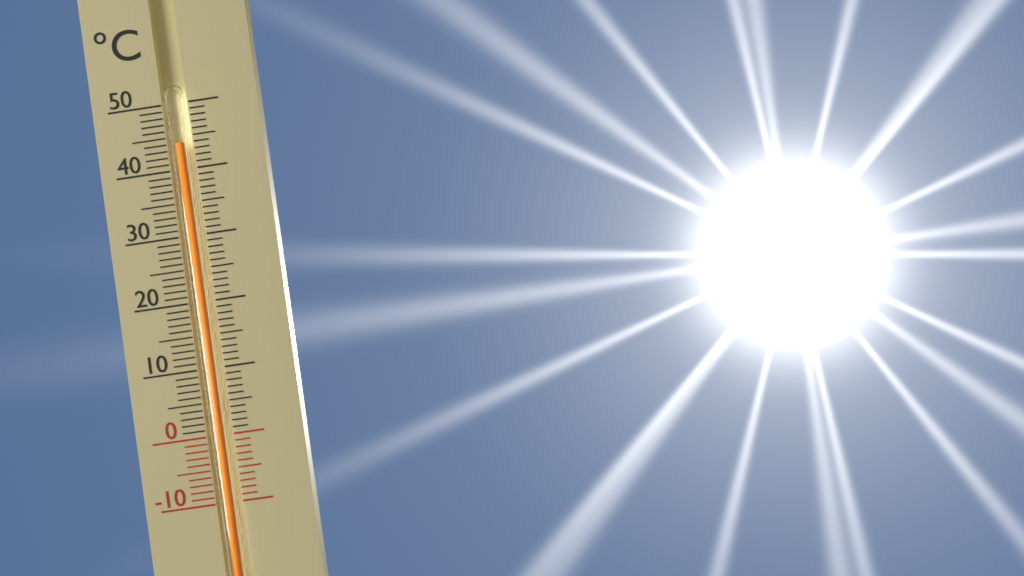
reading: 44 °C
